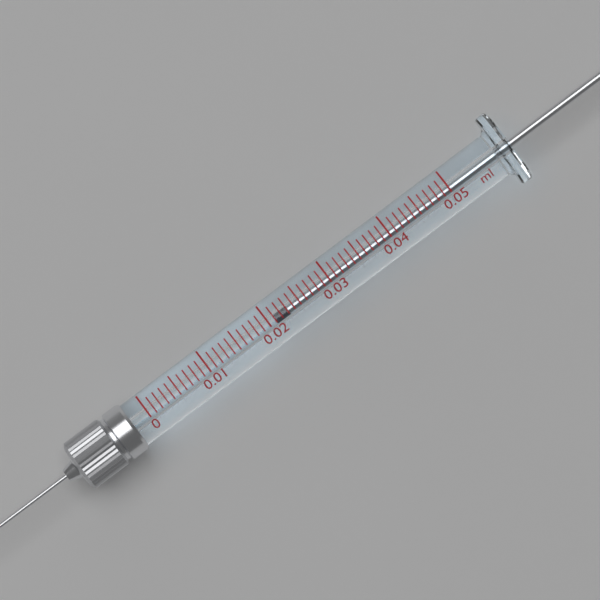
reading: 0.021 ml
